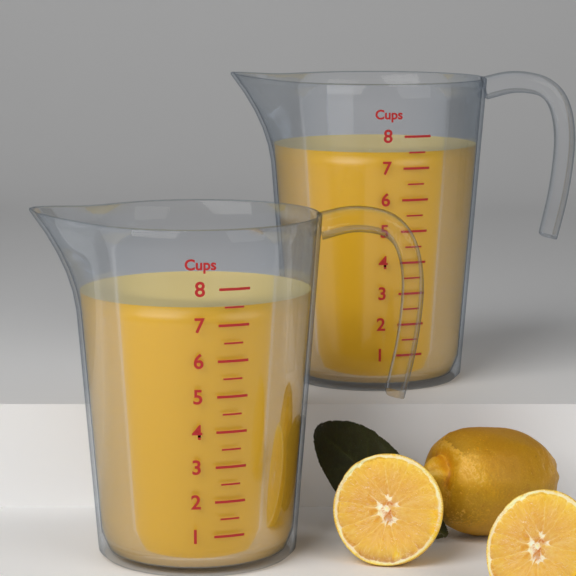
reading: 7.5 Cups
